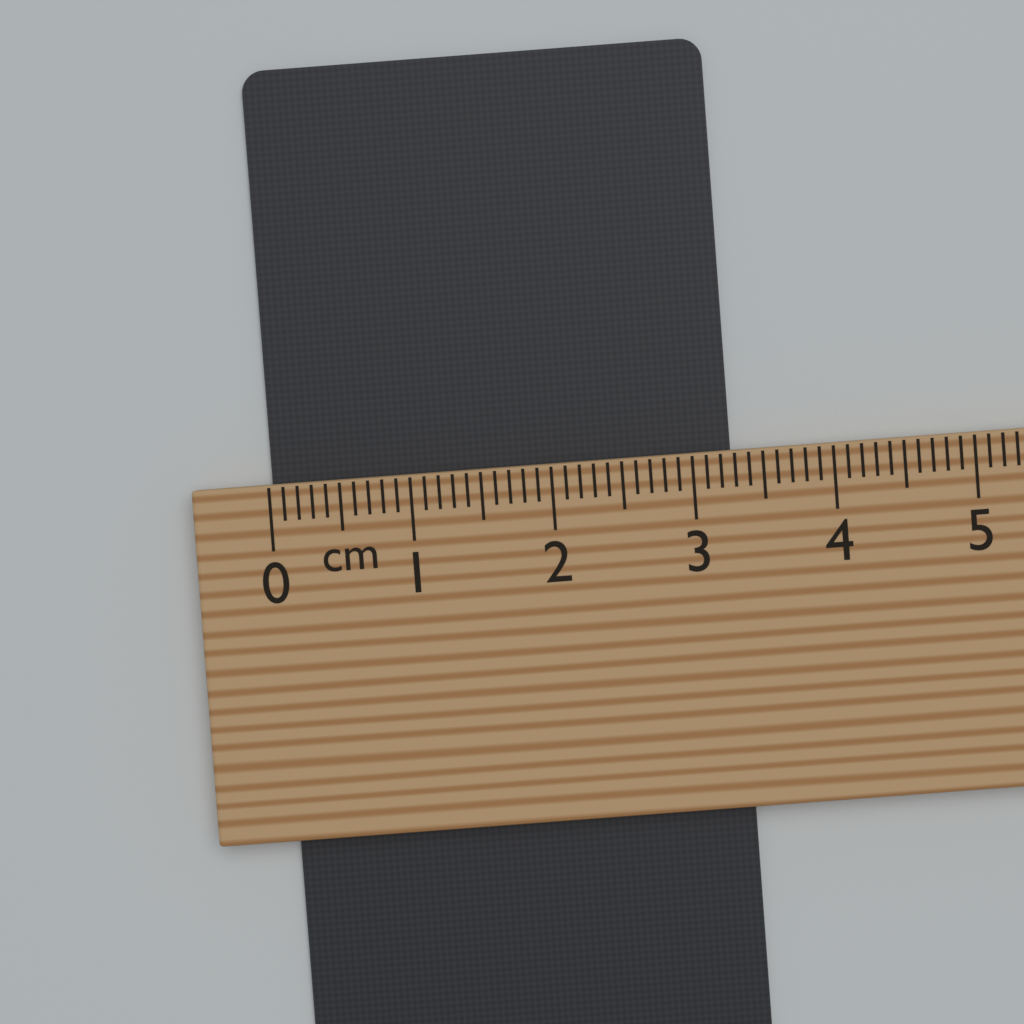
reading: 3.3 cm
